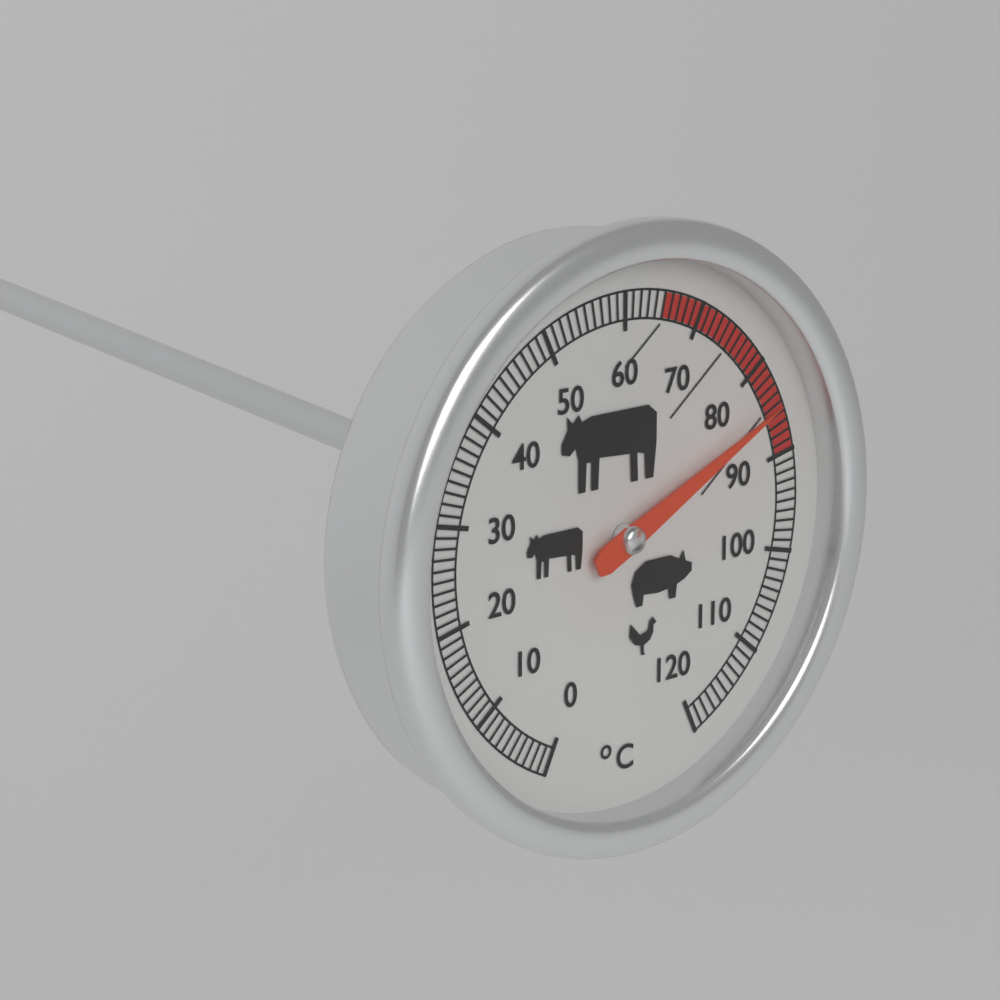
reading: 85 °C
